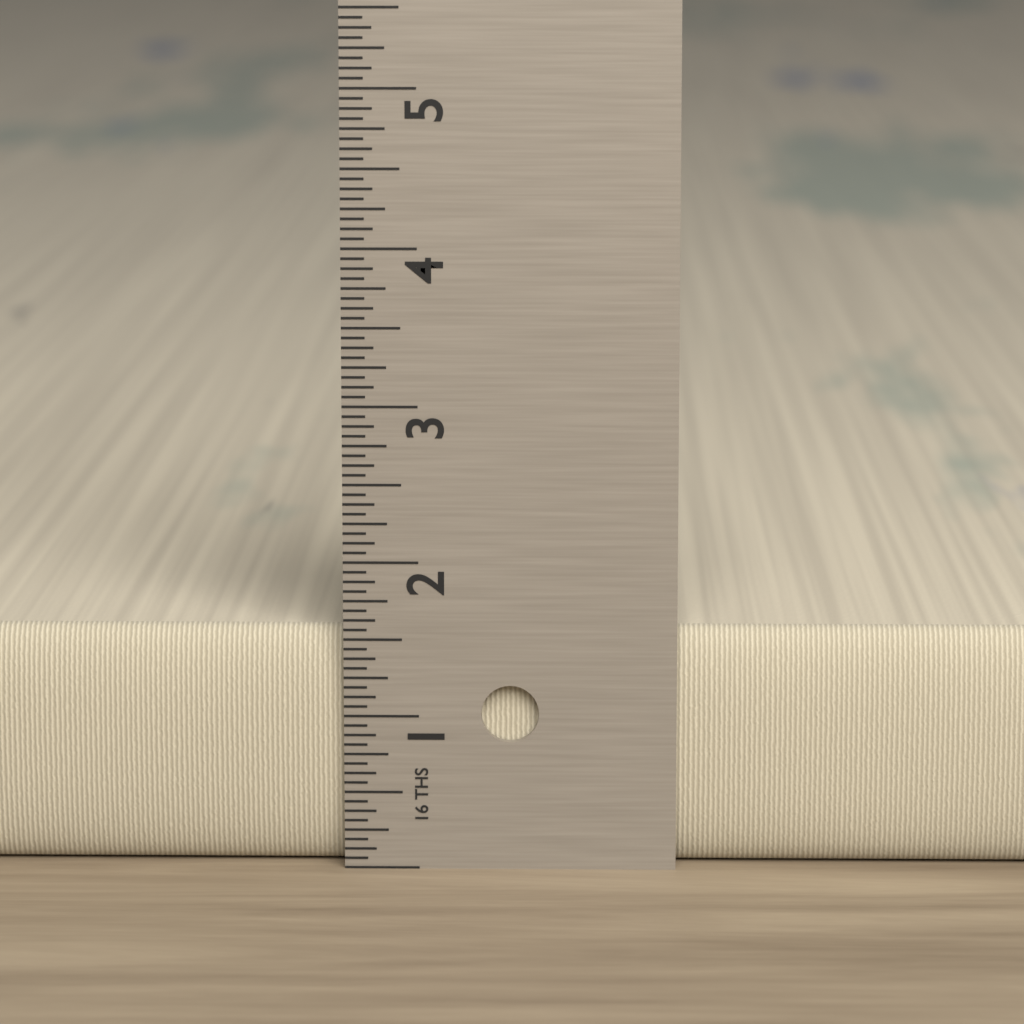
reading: 1.5625 in
